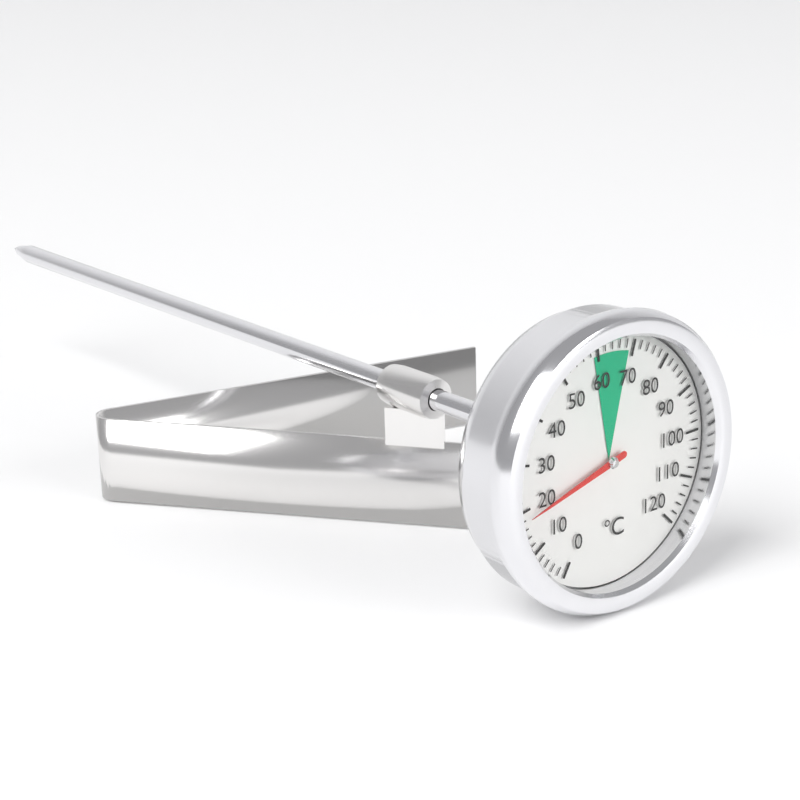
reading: 18 °C
